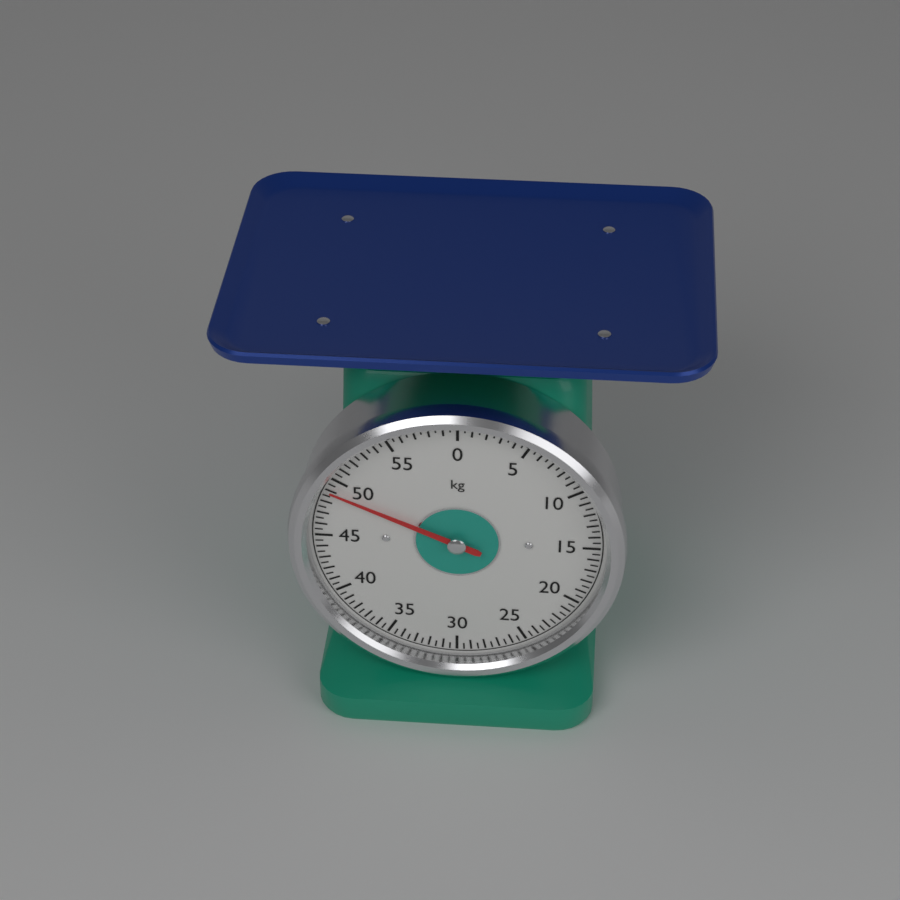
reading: 49.0 kg
